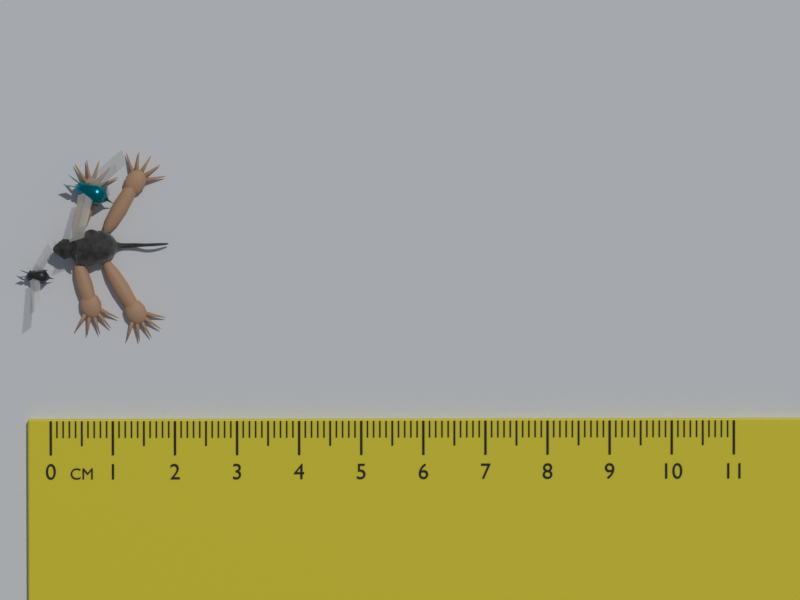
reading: 1.9 cm
